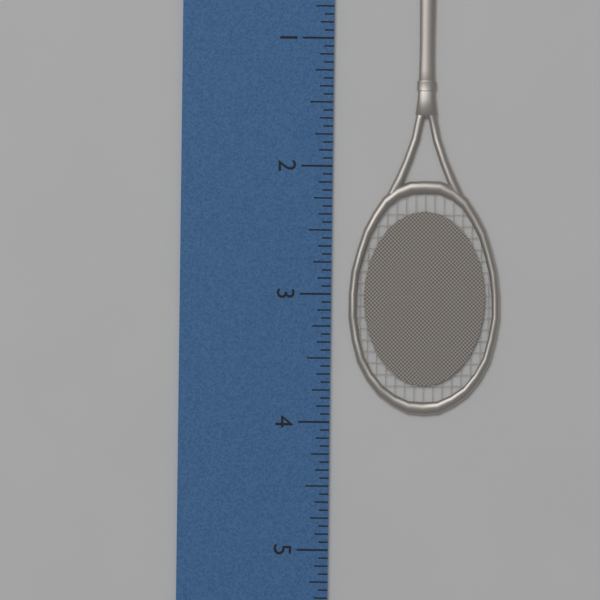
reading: 3.9375 inch
